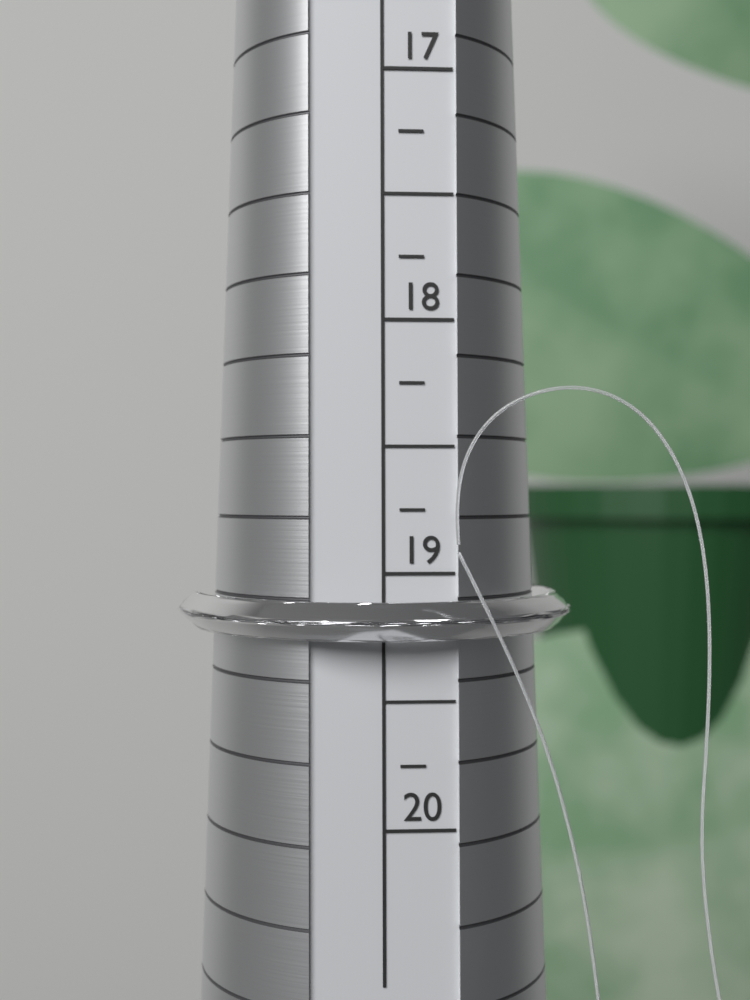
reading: 19.25 (no unit)
